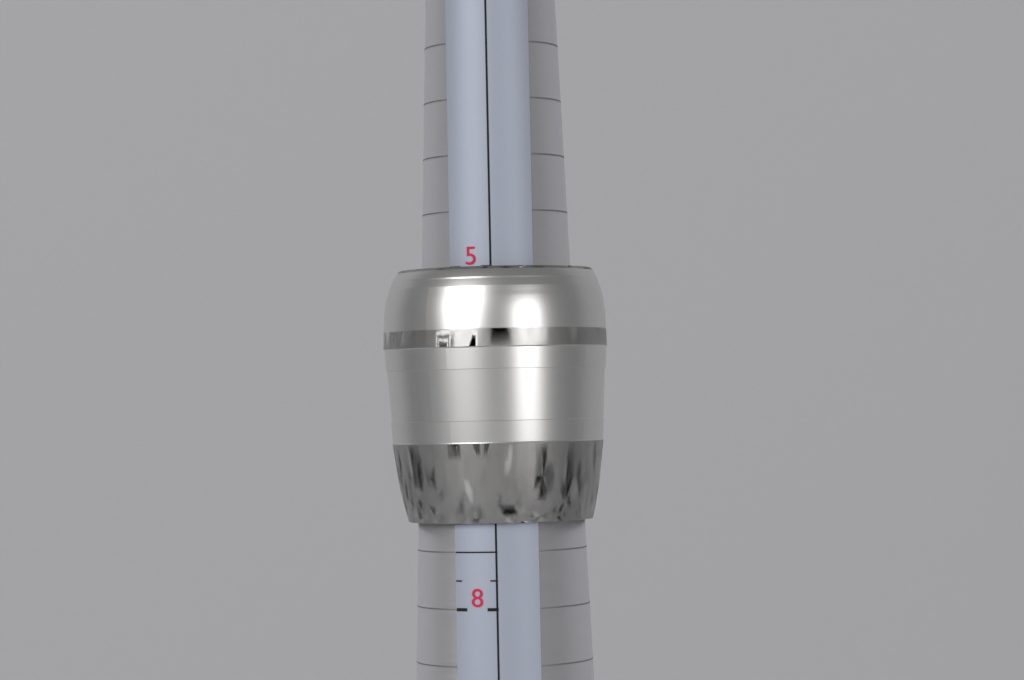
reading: 7.25 (no unit)
